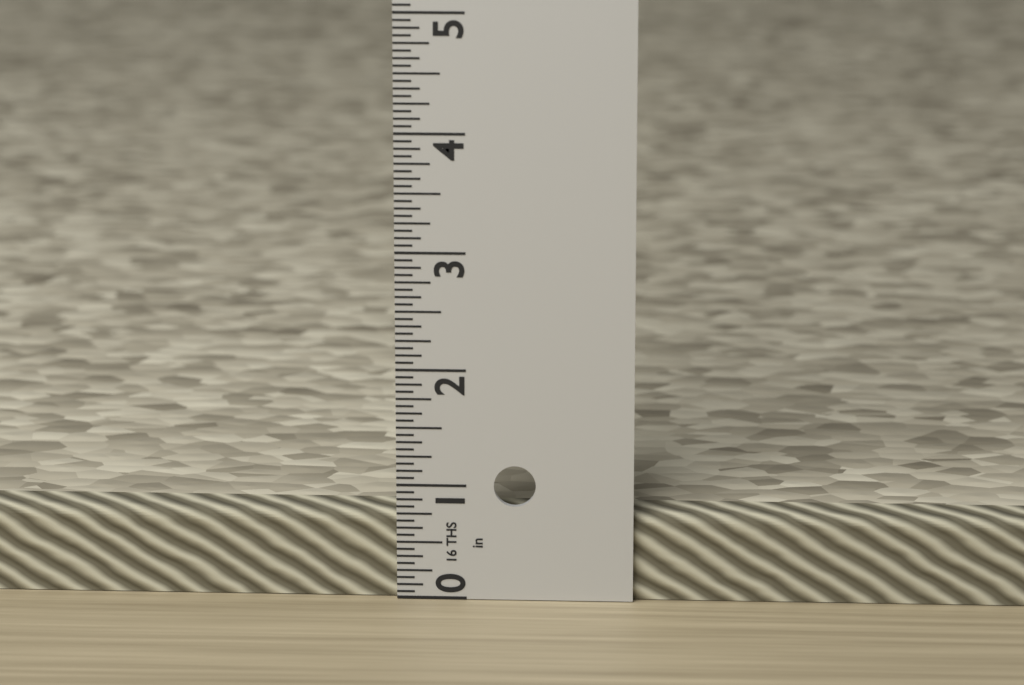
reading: 0.7500 in
